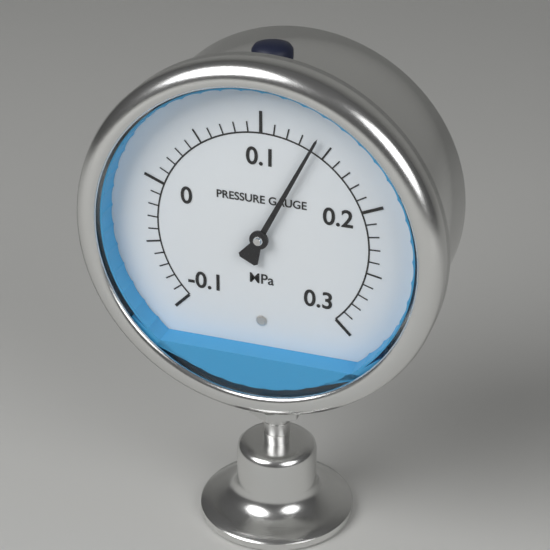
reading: 0.14 MPa
